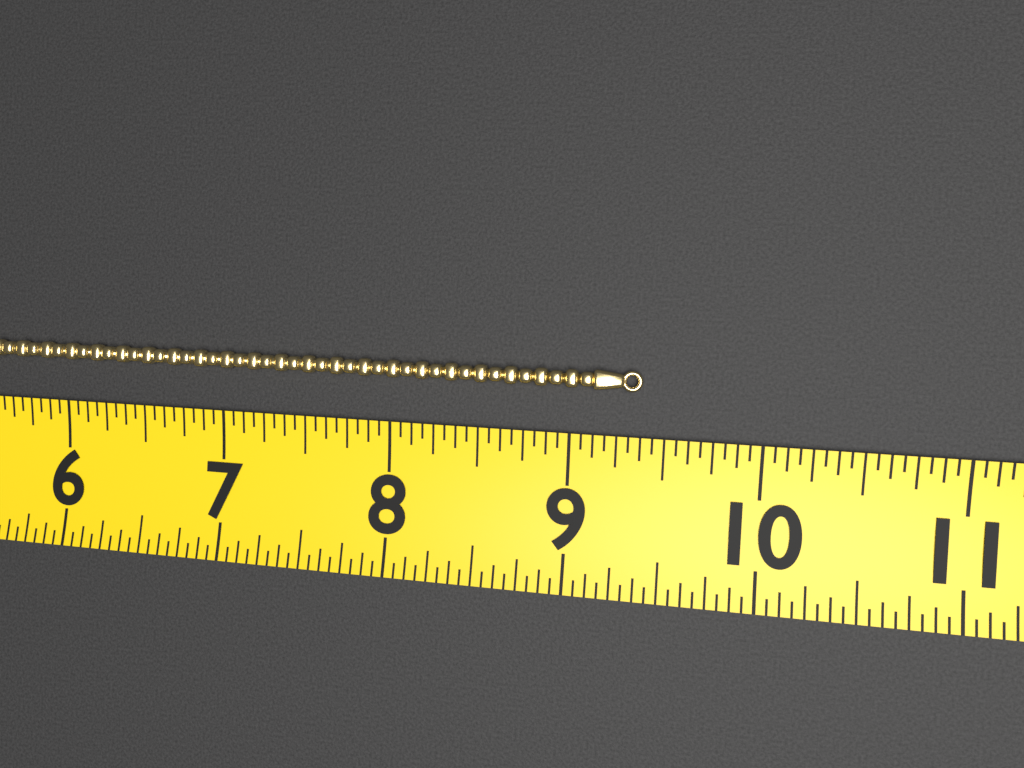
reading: 9.3750 (no unit)
